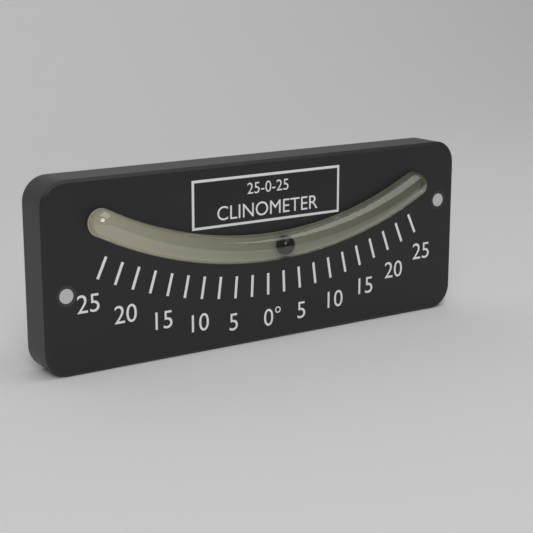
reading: 2.5 °
